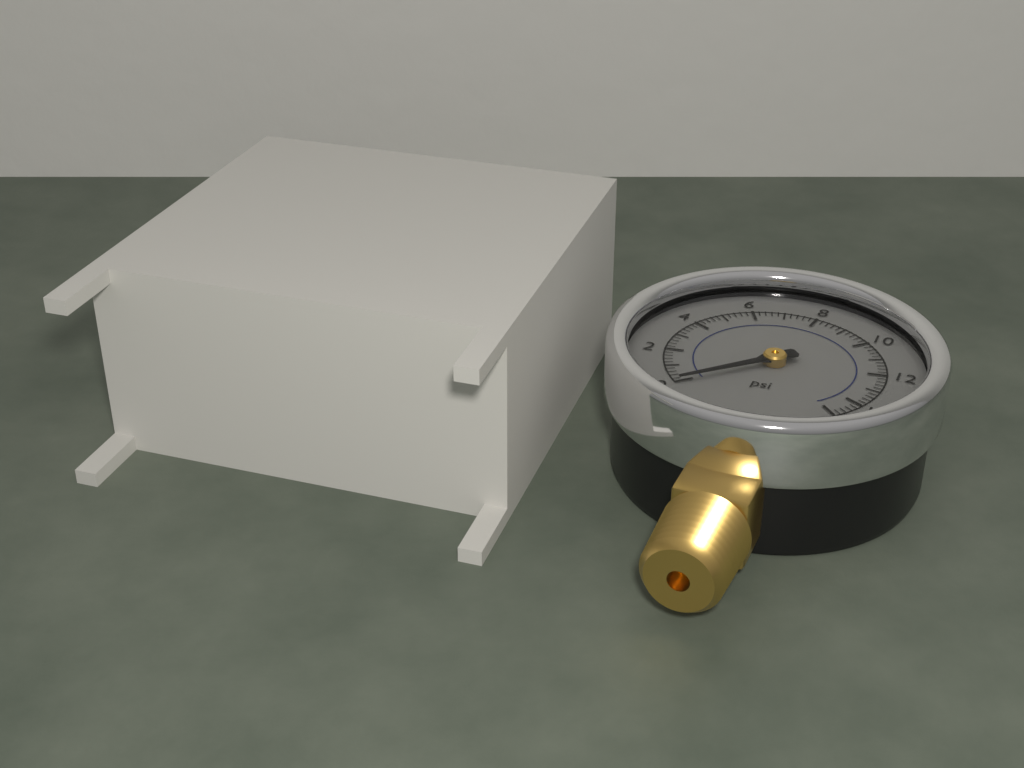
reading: 0.0 psi
